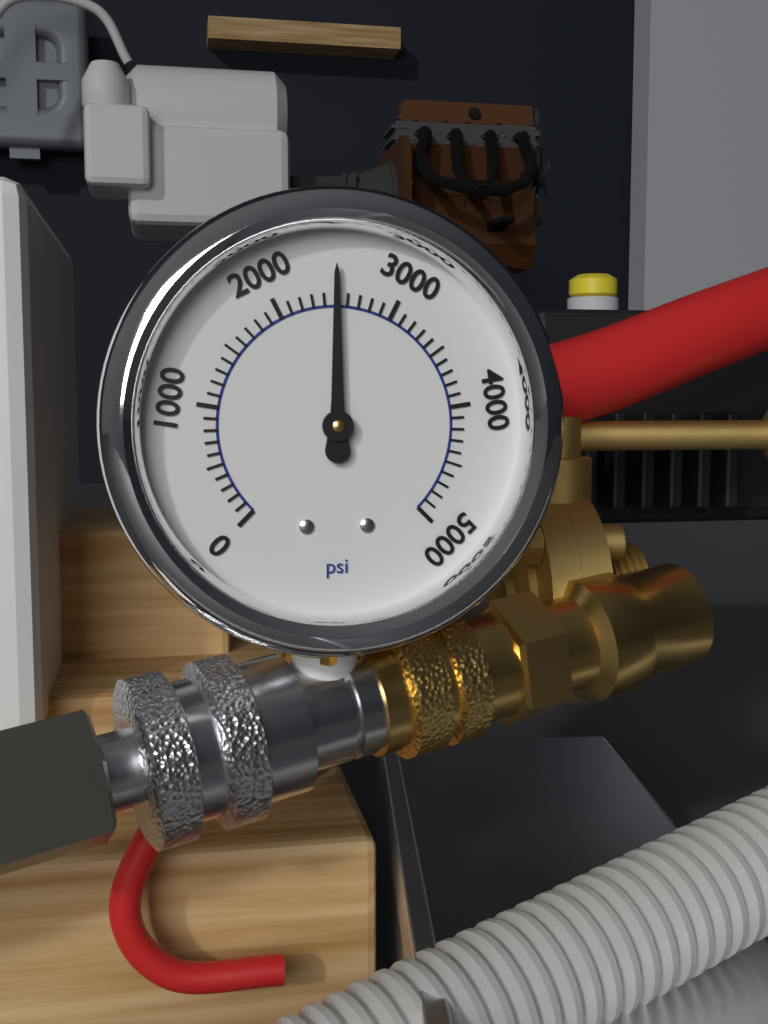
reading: 2500 psi
